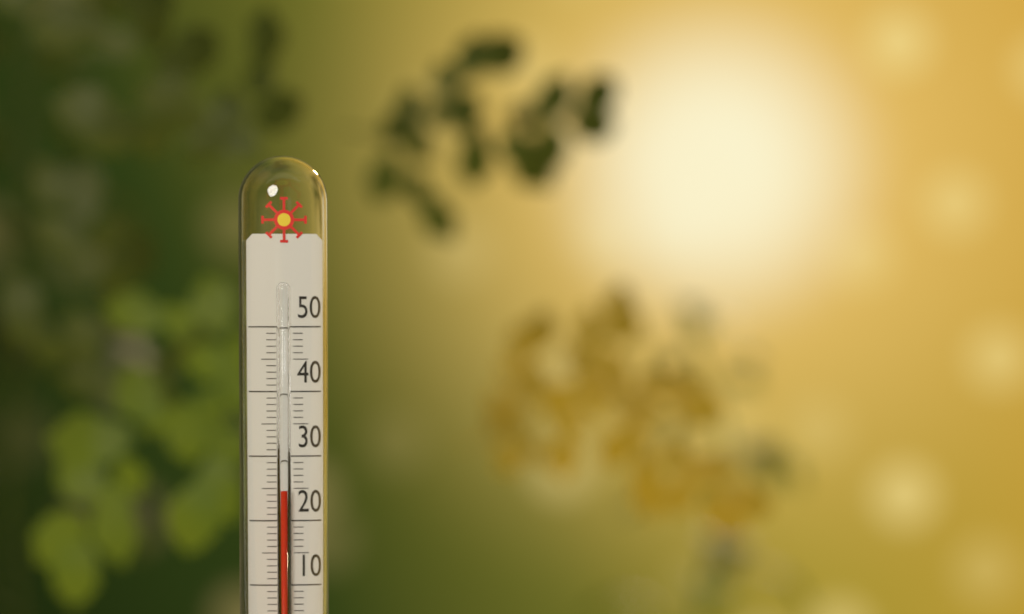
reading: 25 °C
